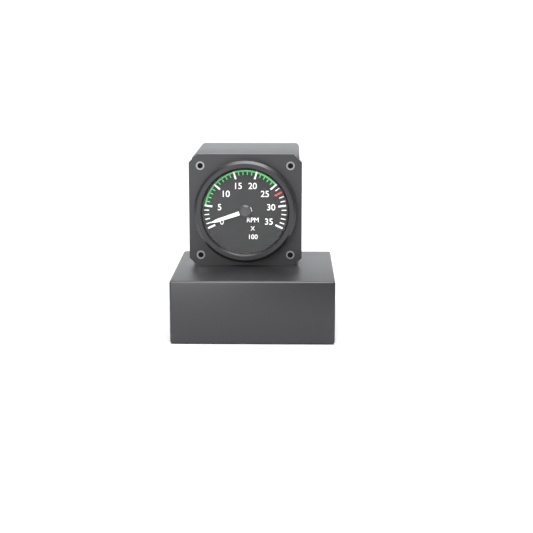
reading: 100 RPM
